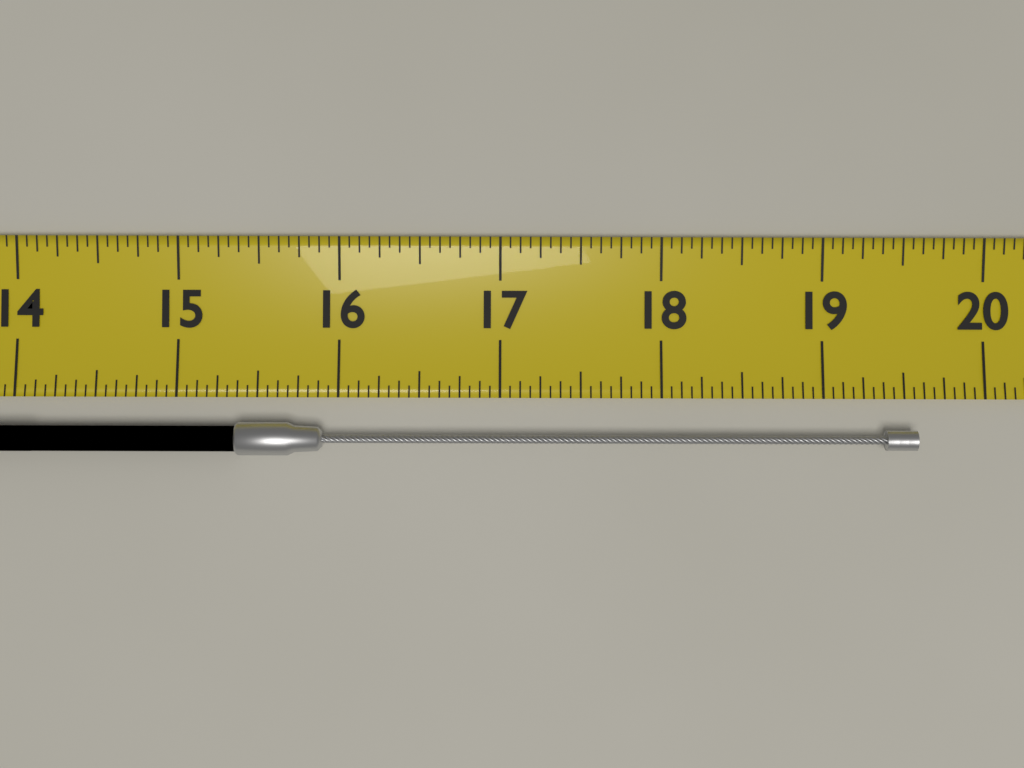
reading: 19.5625 (no unit)
